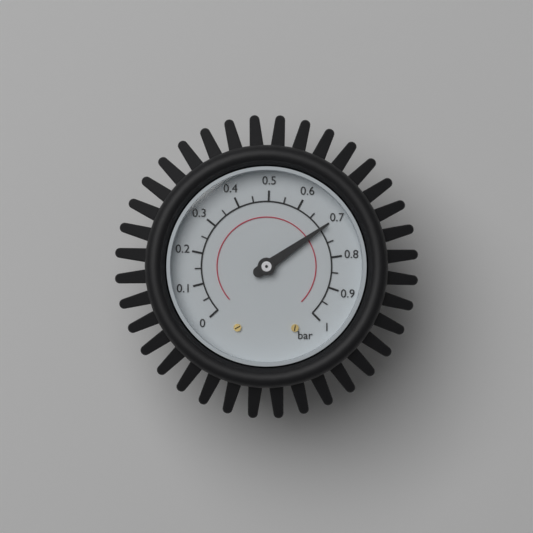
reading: 0.70 bar
